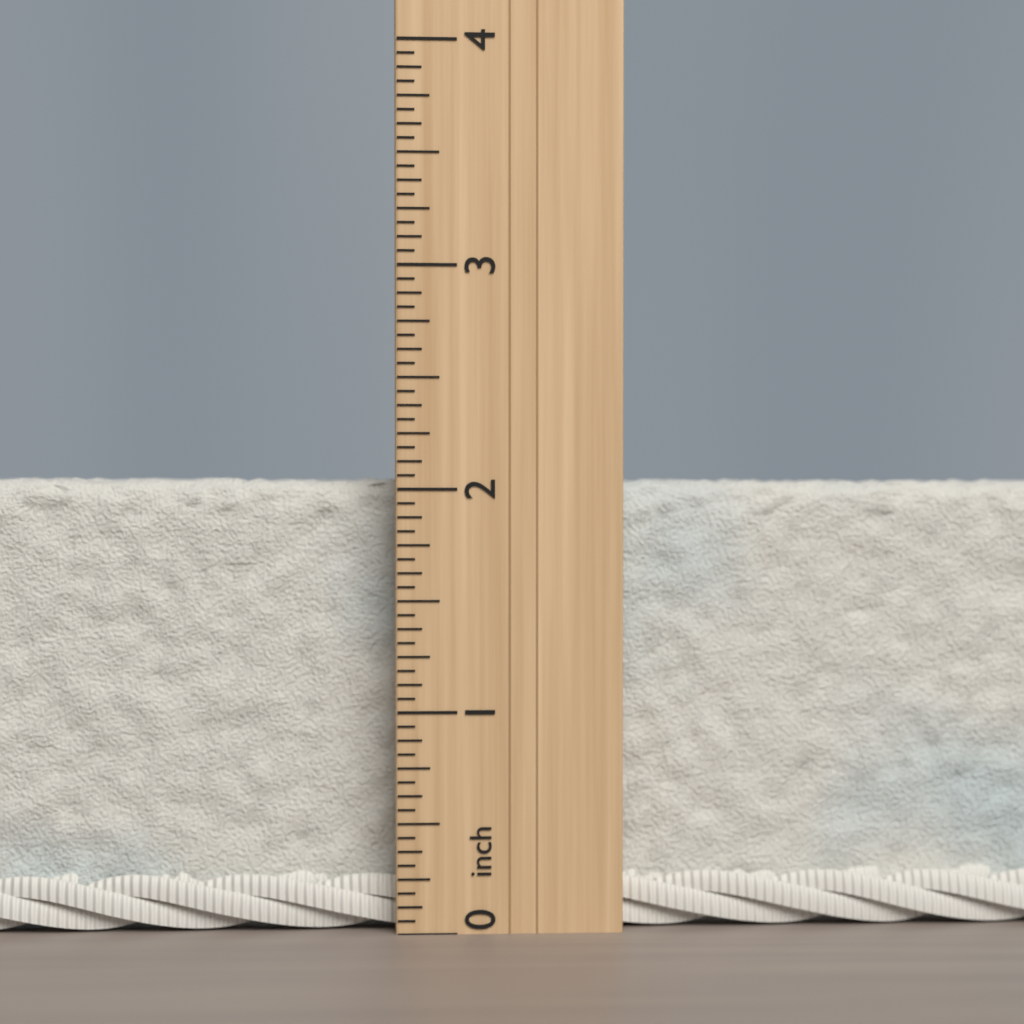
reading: 2.0625 inch
